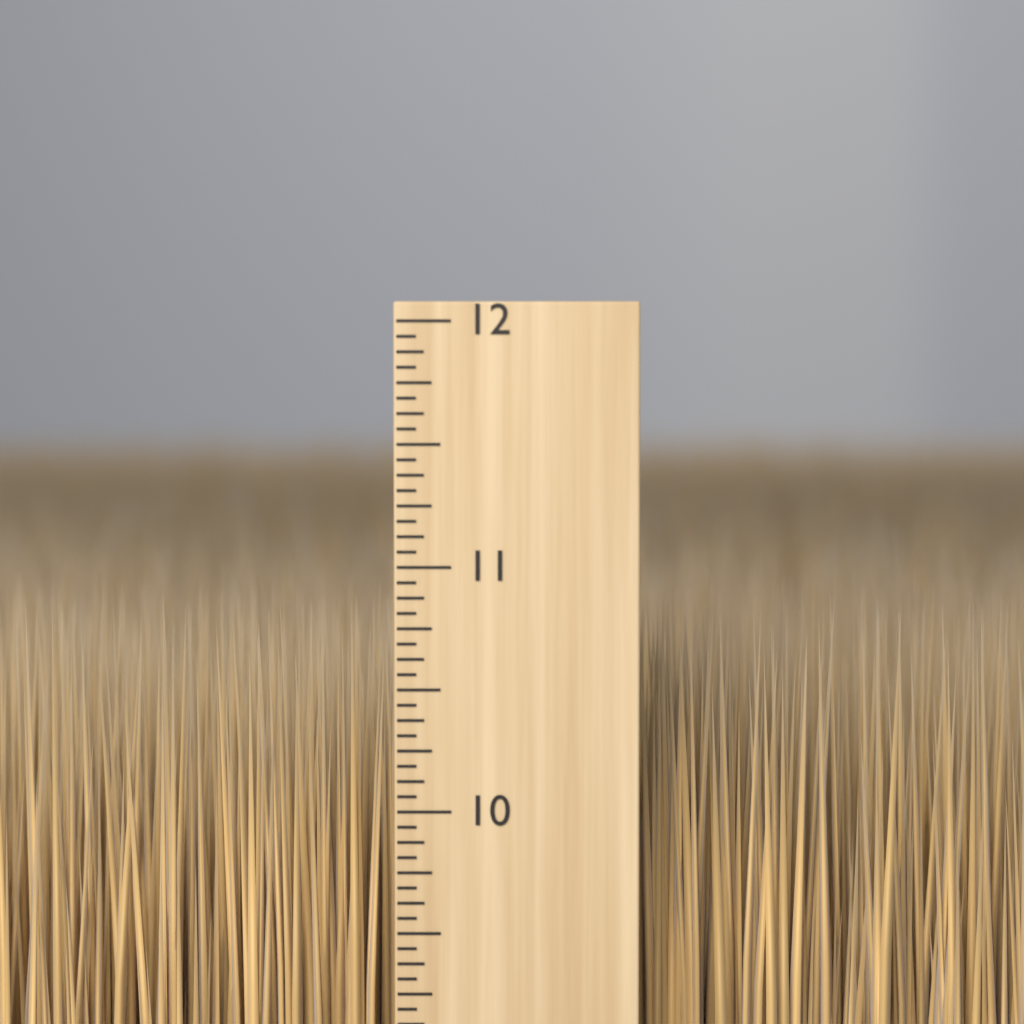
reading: 10.8750 inch
